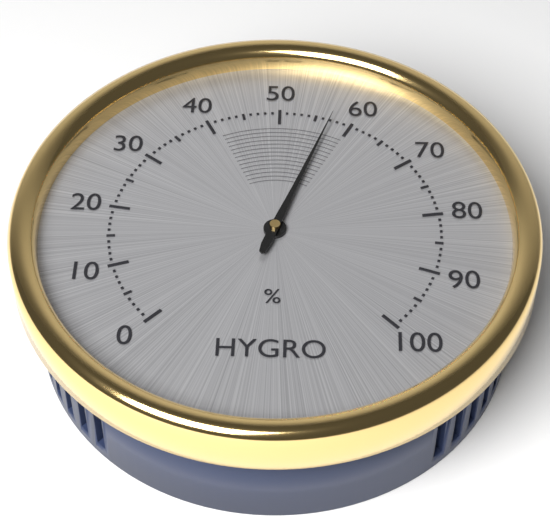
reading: 57 %
